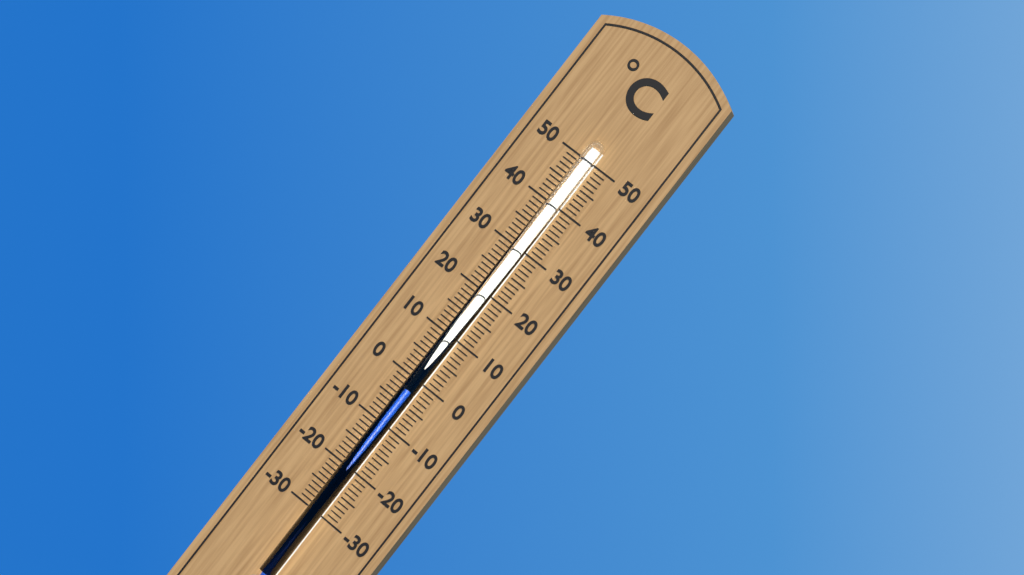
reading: -2 °C
